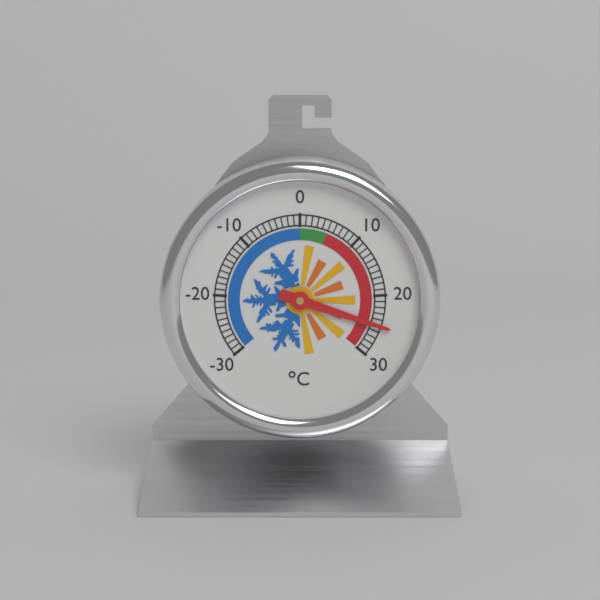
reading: 25 °C
